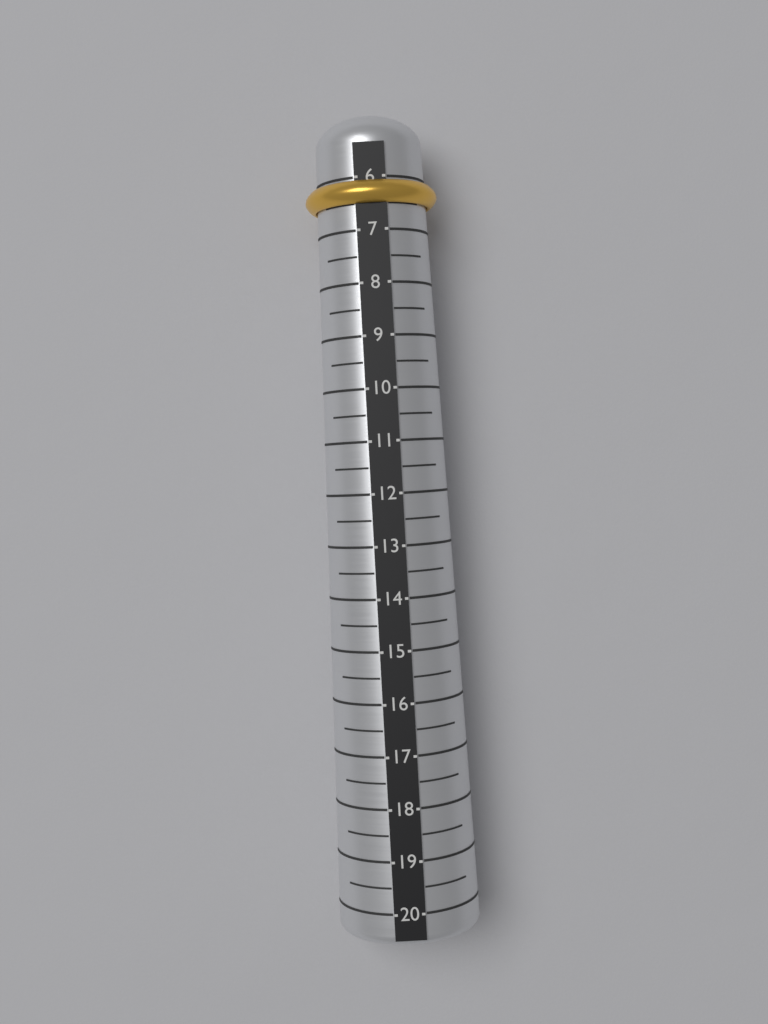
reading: 6.5 (no unit)
